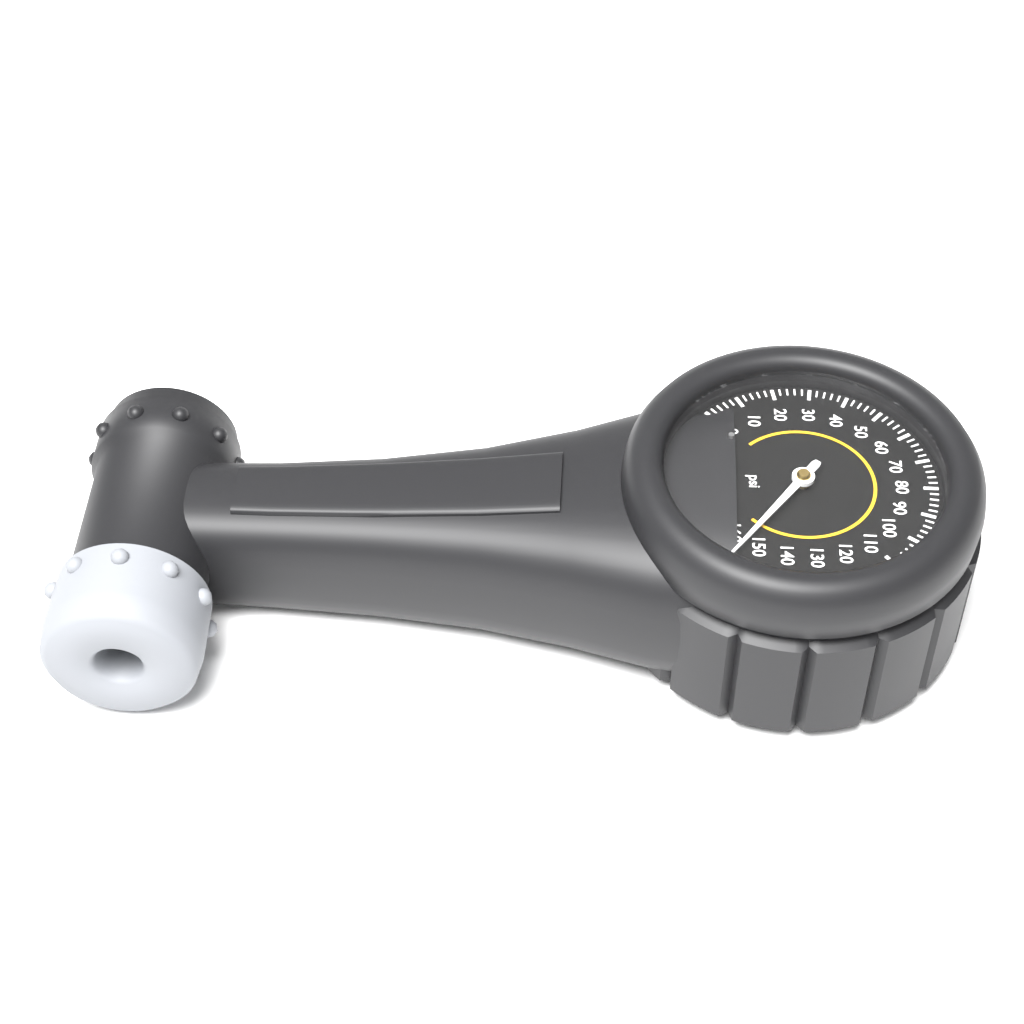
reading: 154 psi
